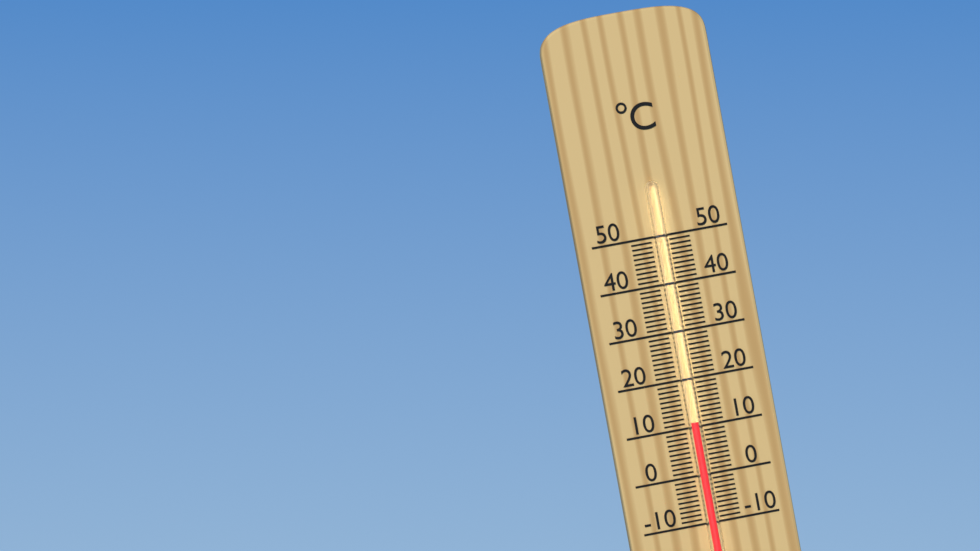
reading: 11 °C
